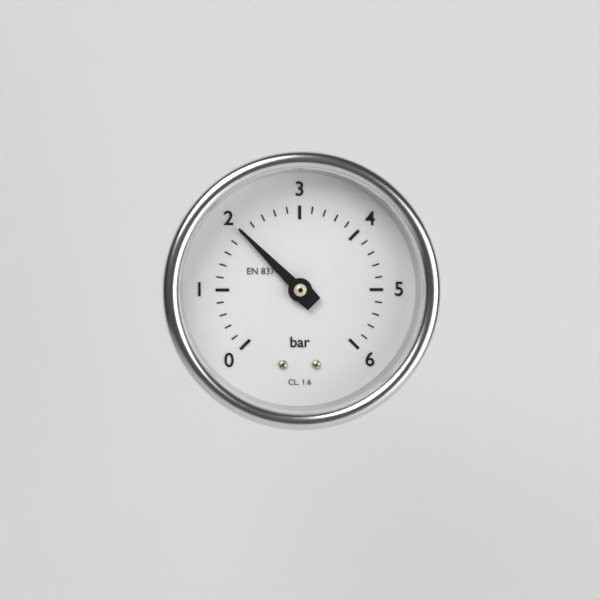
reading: 2.0 bar
